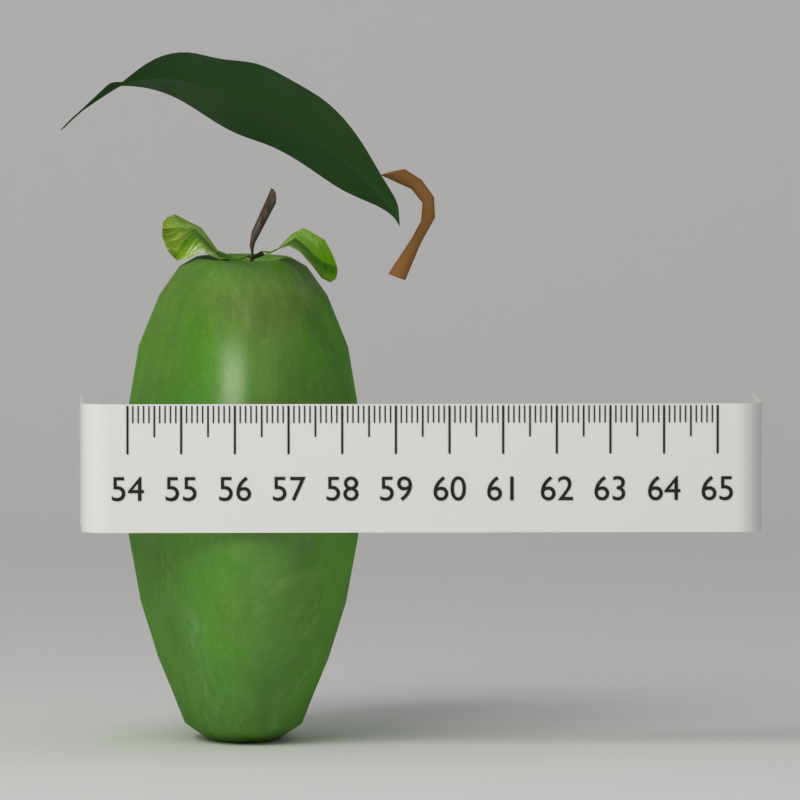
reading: 58.5 (no unit)
